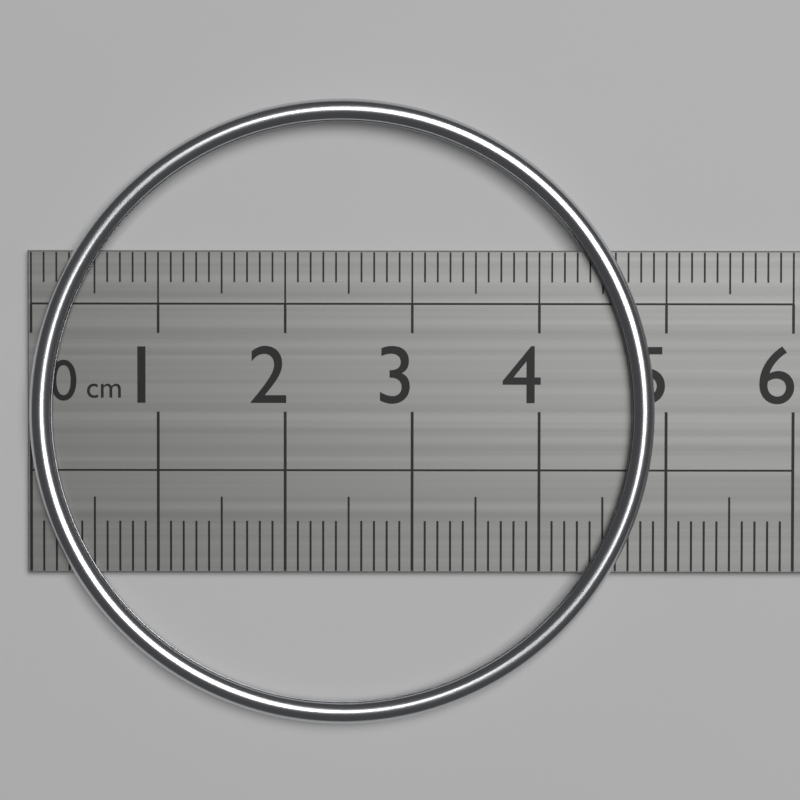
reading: 4.9 cm
